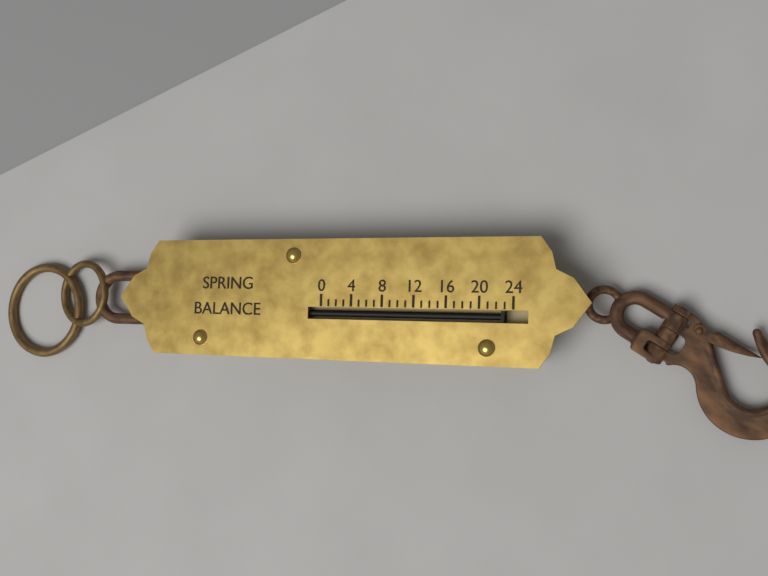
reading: 23 (no unit)
